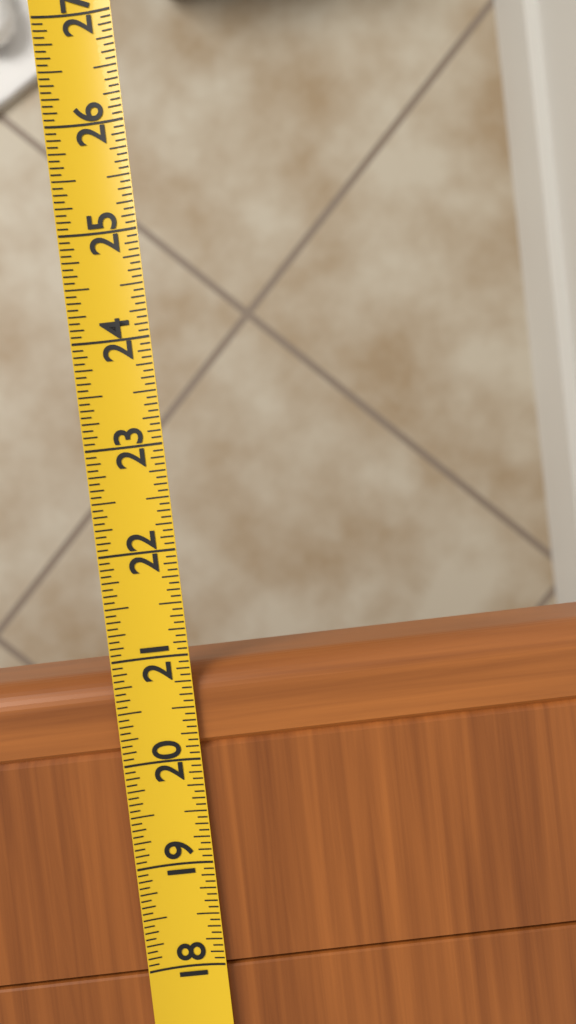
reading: 20.8750 (no unit)
